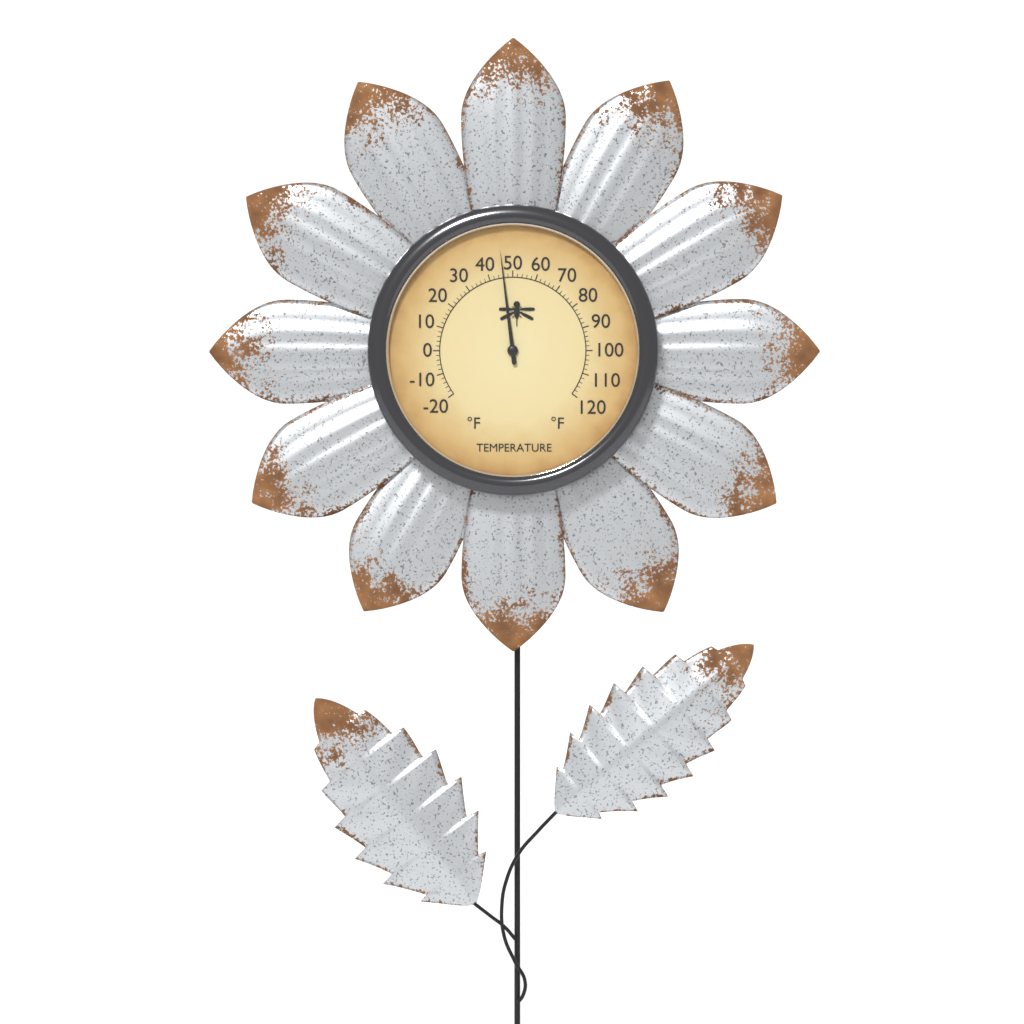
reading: 46 °F
